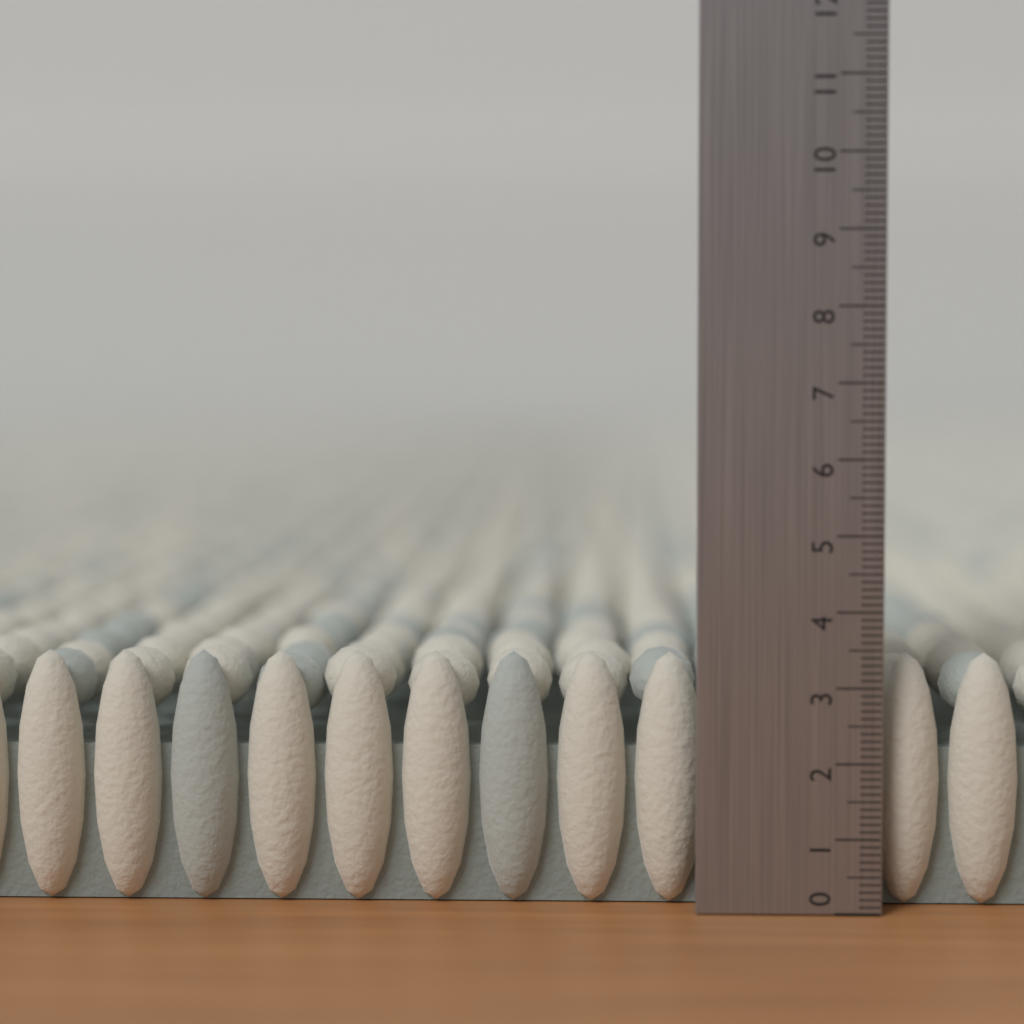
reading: 3.4 (no unit)
